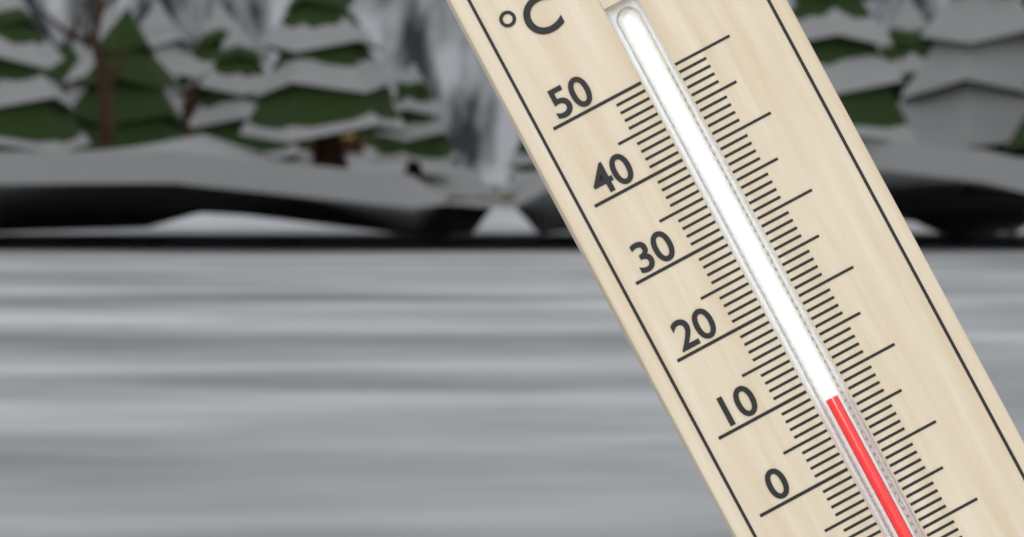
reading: 8 °C
